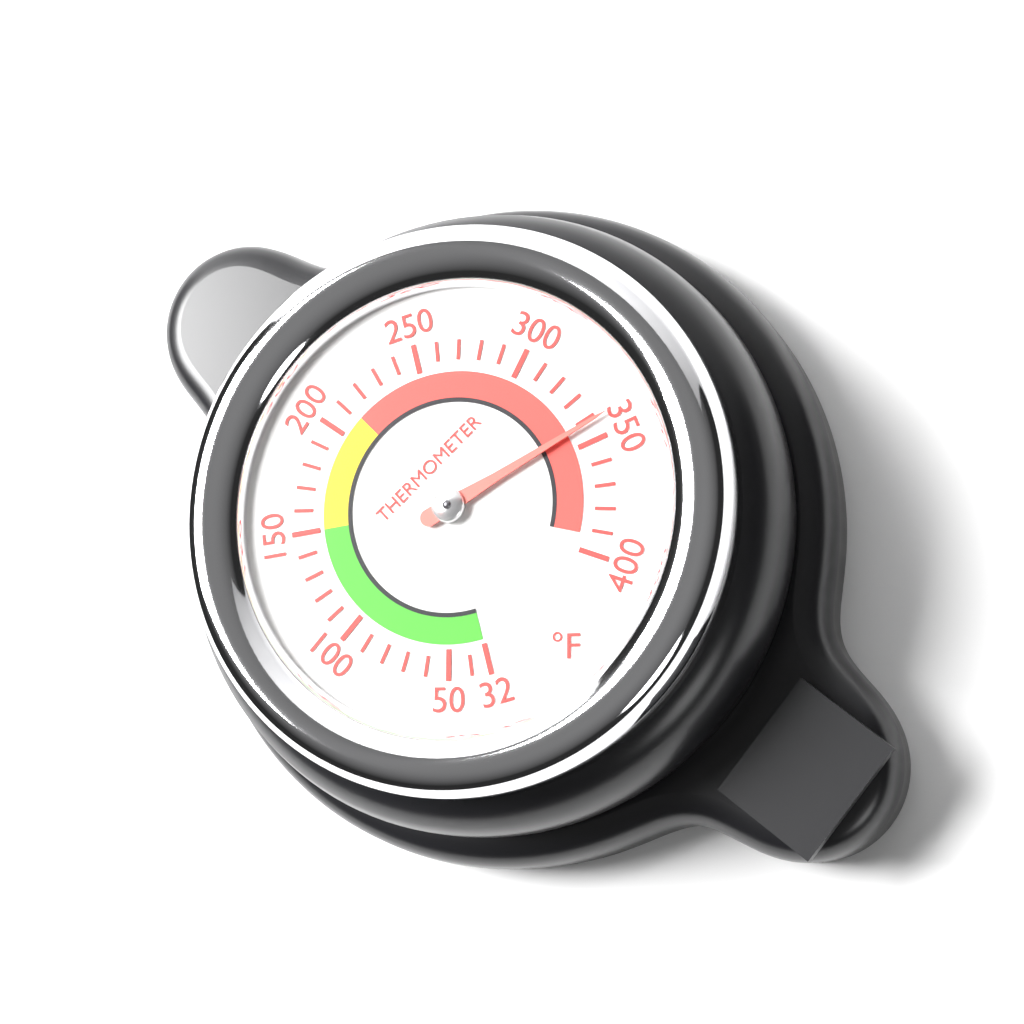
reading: 342 °F
